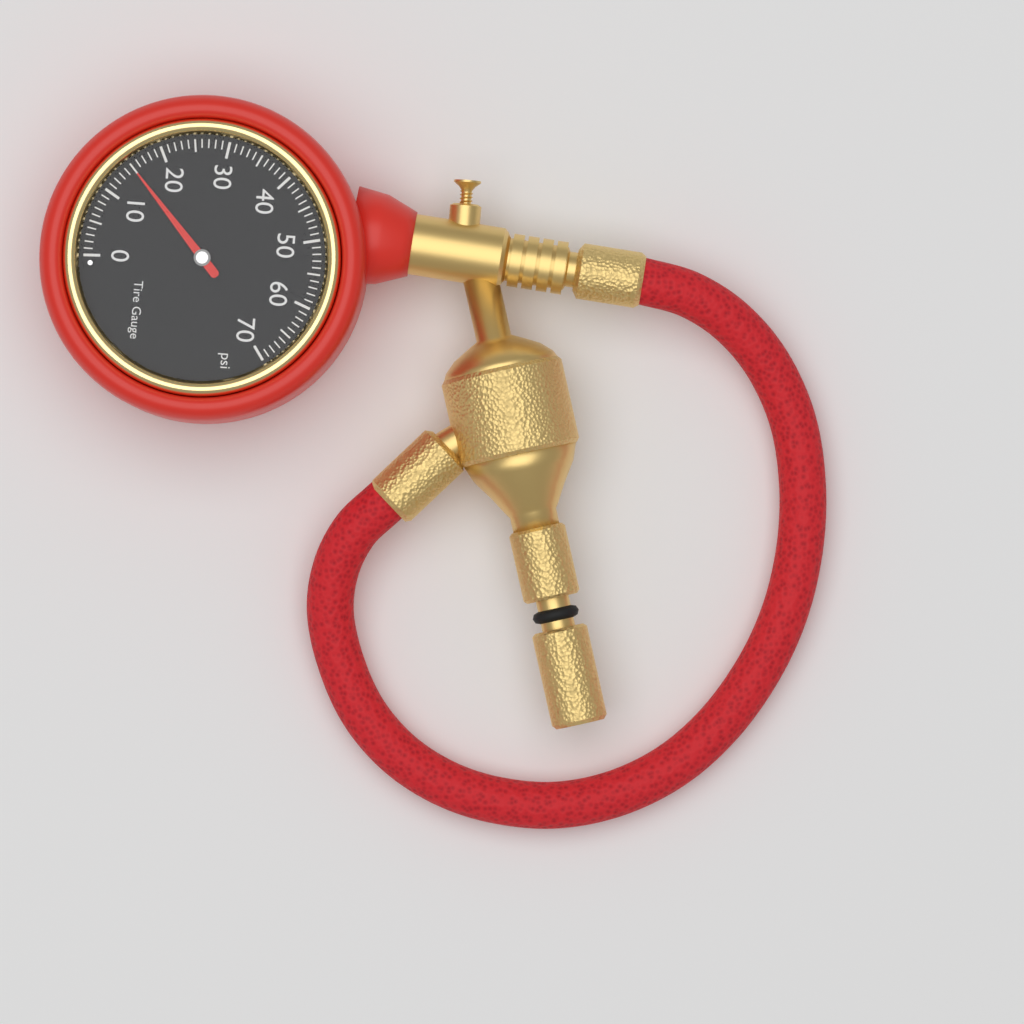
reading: 15 psi
